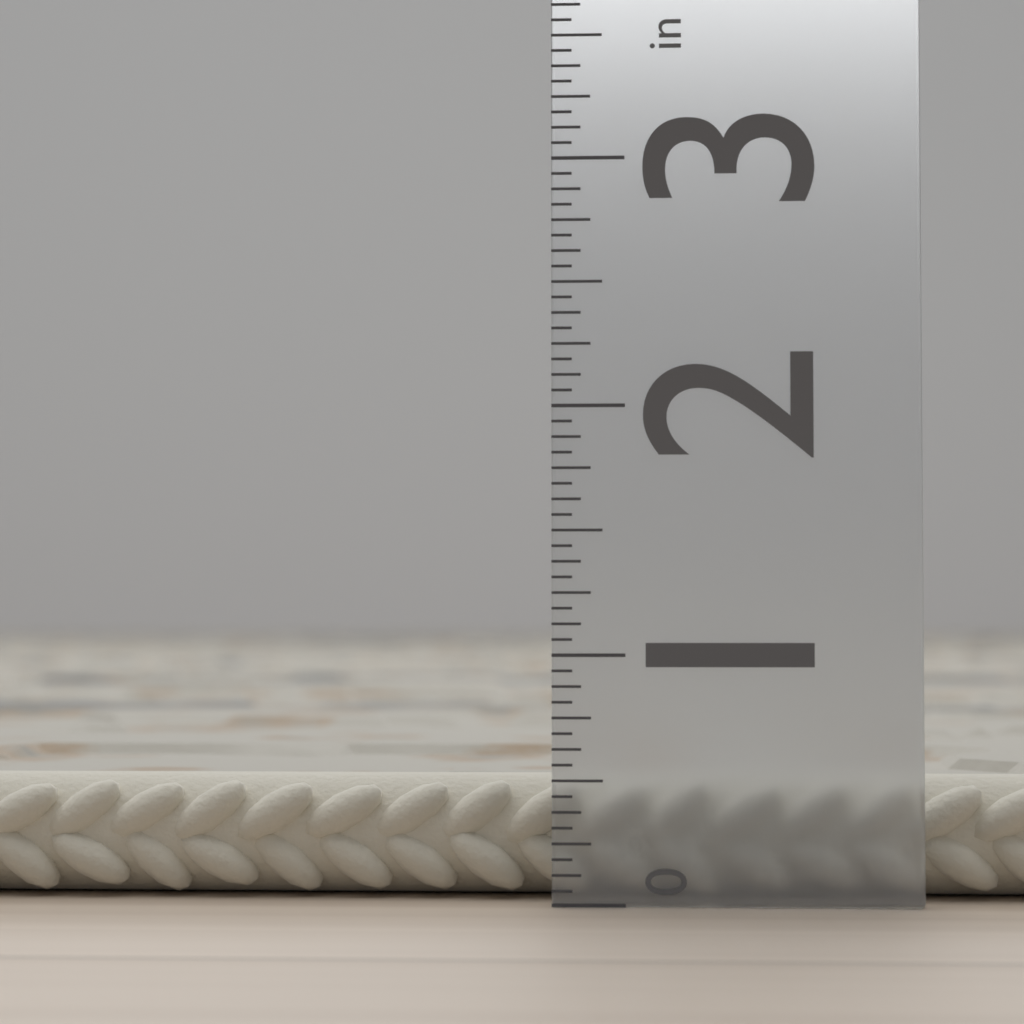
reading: 0.5000 in
